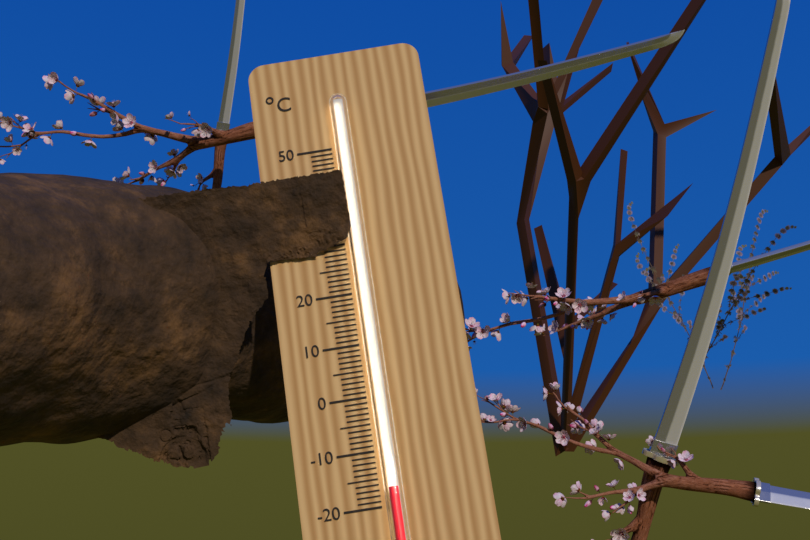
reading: -17 °C
